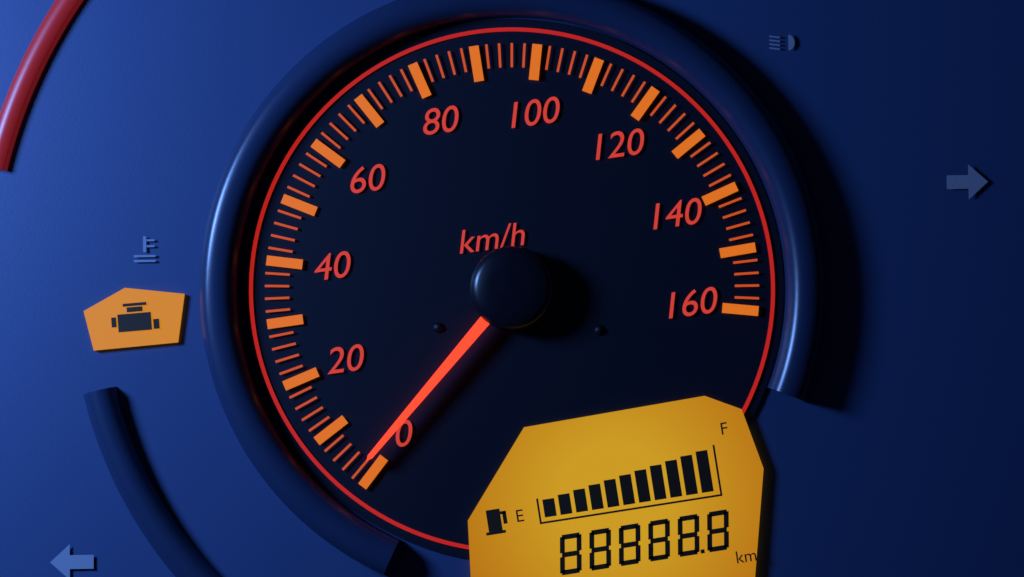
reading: 2 km/h
